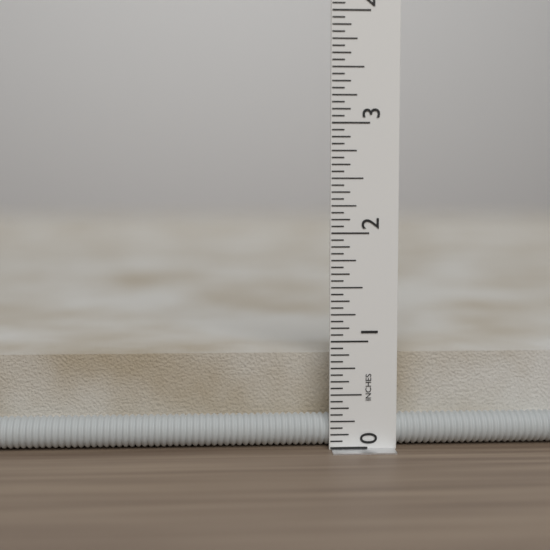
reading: 0.9375 in
